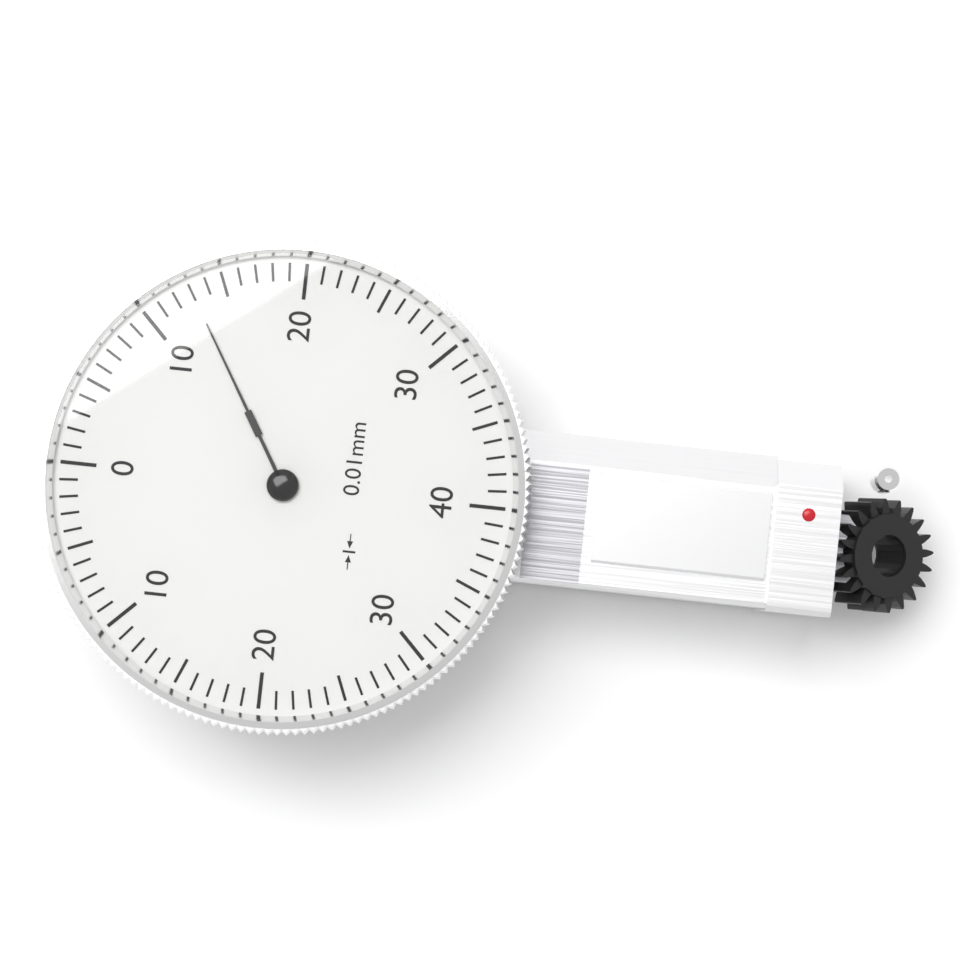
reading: 13 0.01mm
